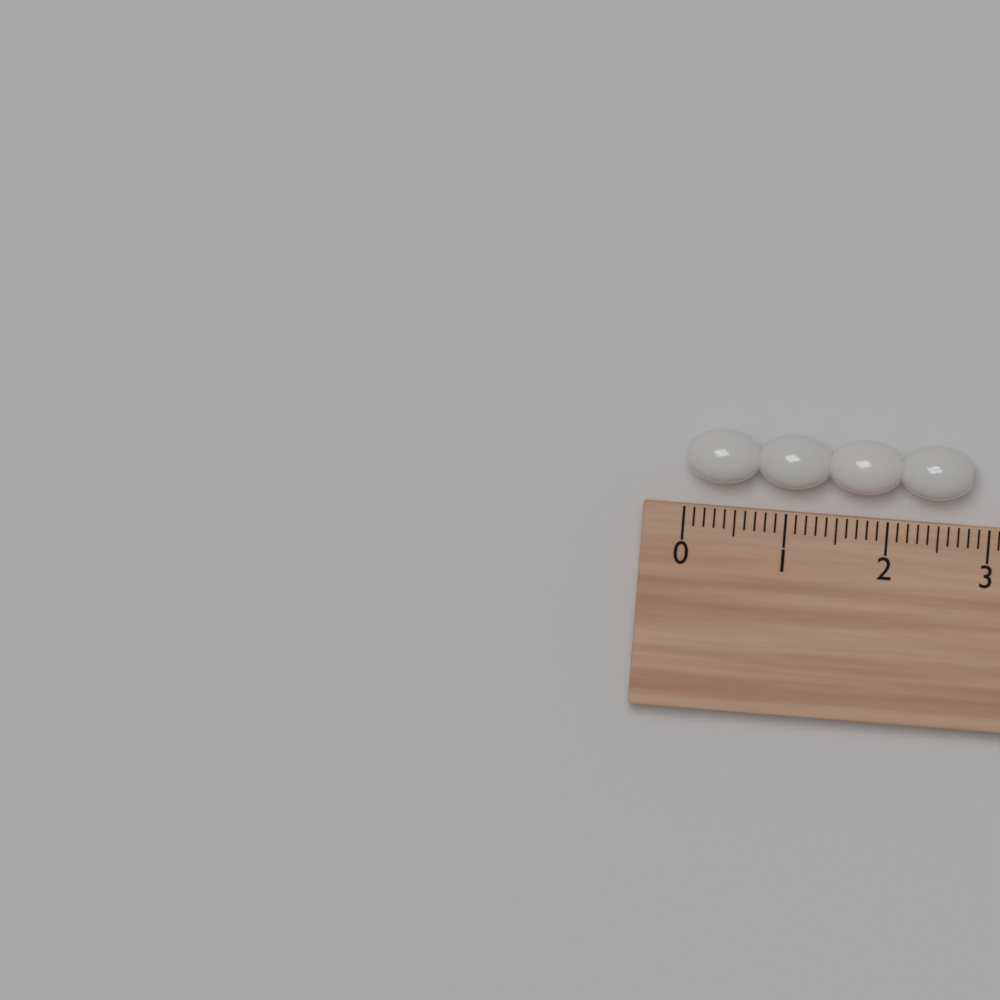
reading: 2.8 cm
